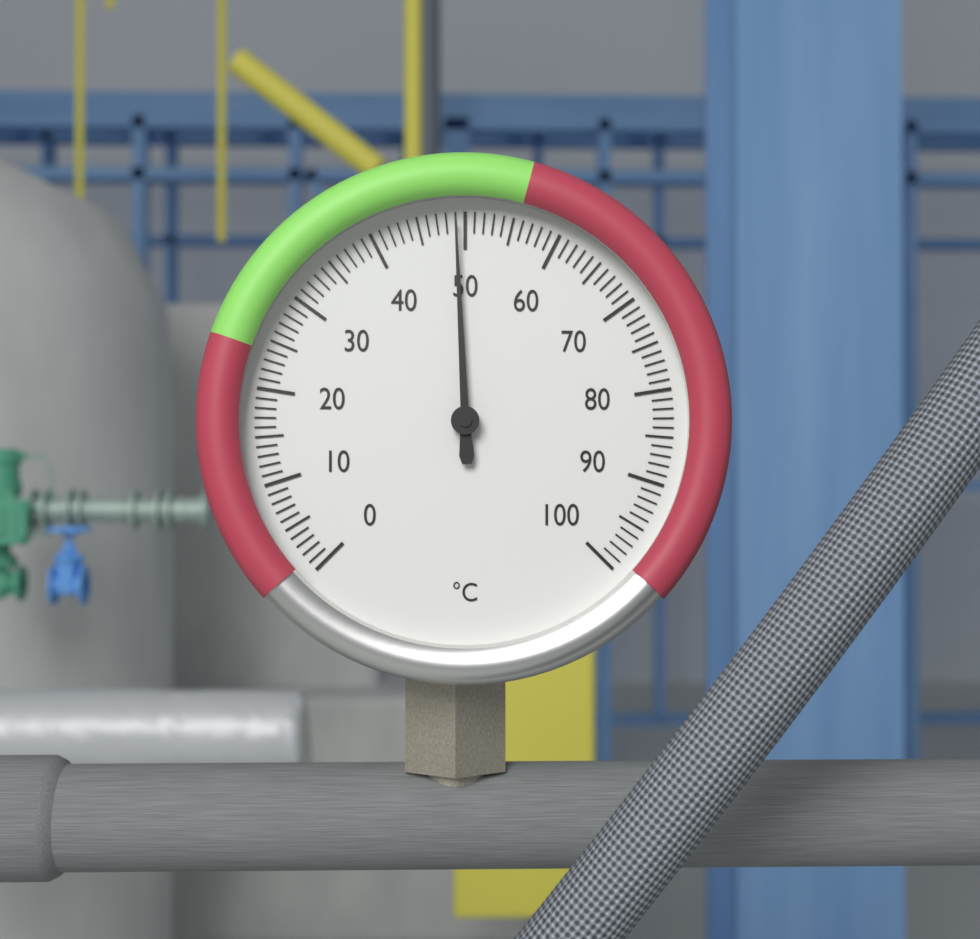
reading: 49 °C
